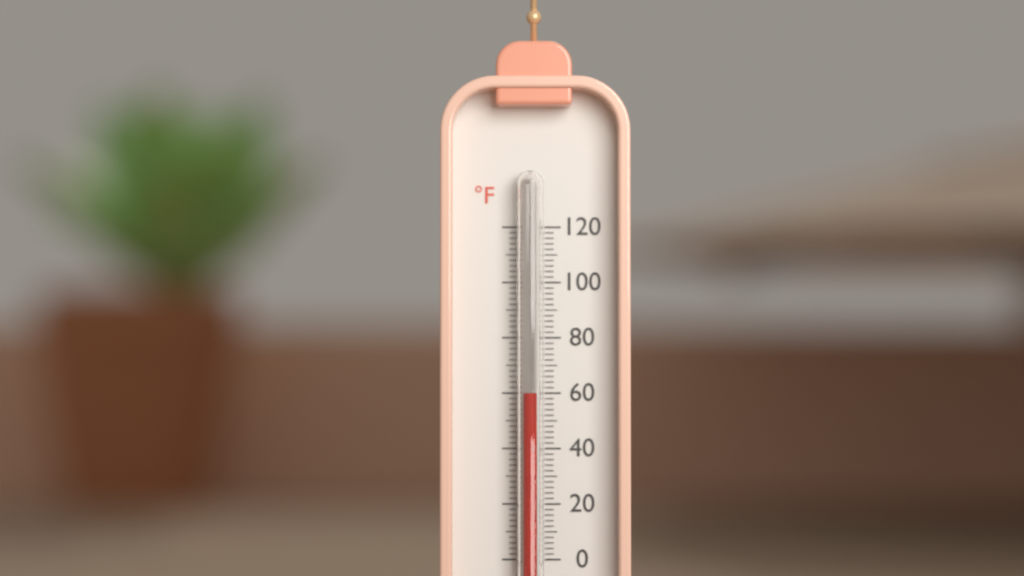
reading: 60 °F
